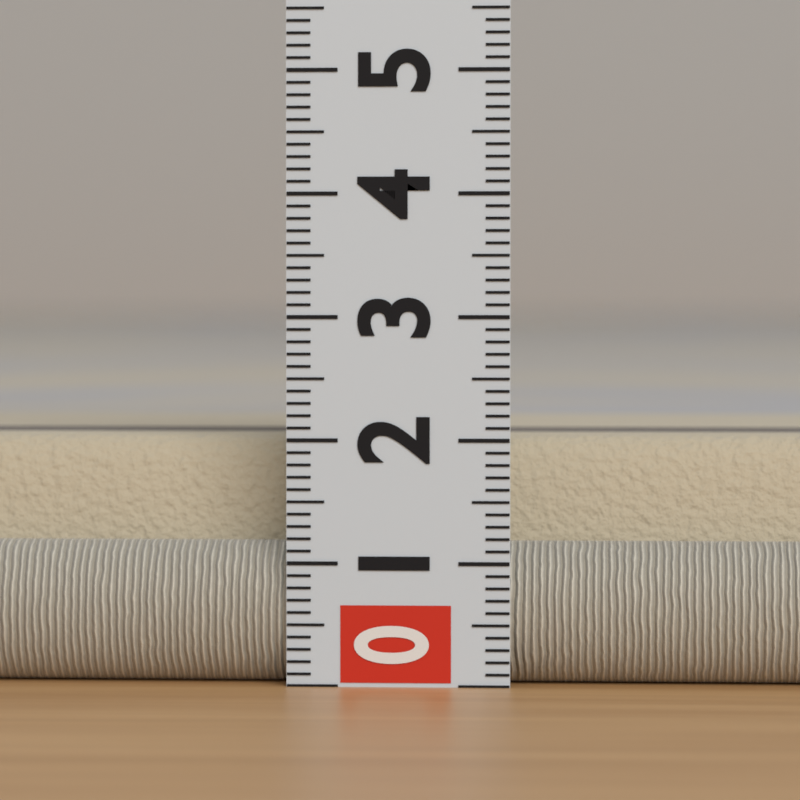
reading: 2.0 (no unit)
